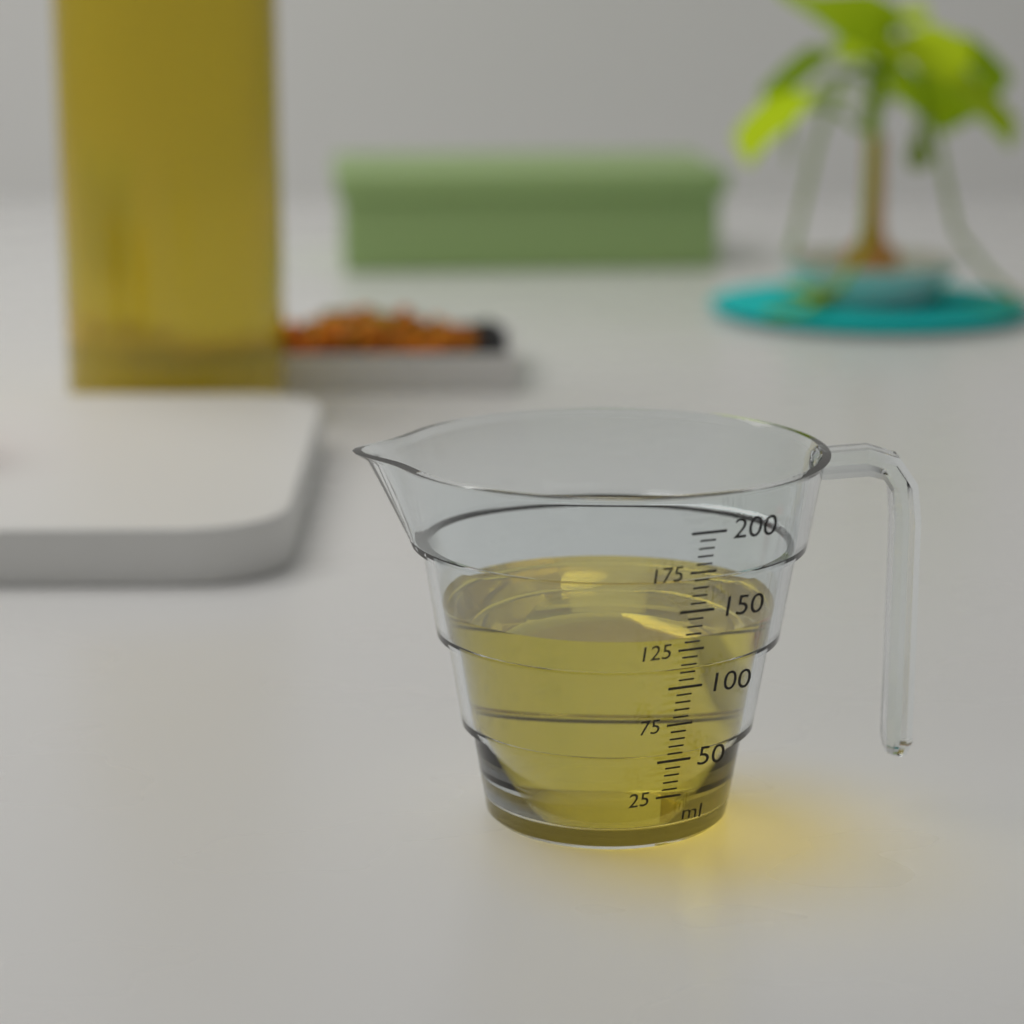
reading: 130 ml
